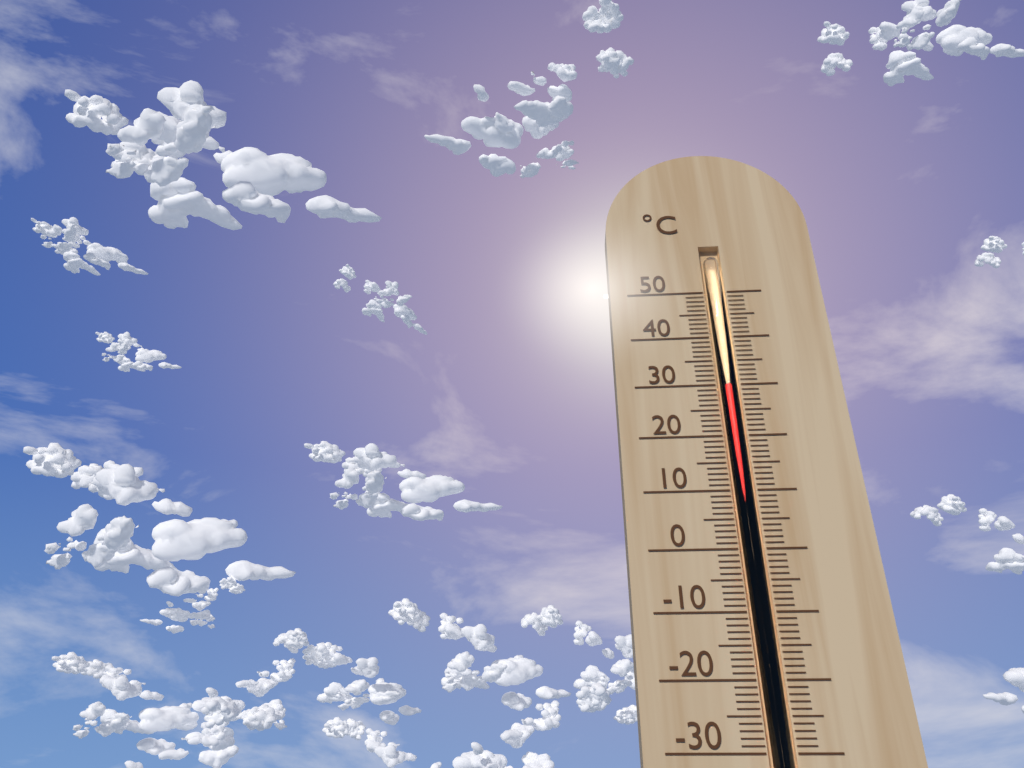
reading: 30 °C
